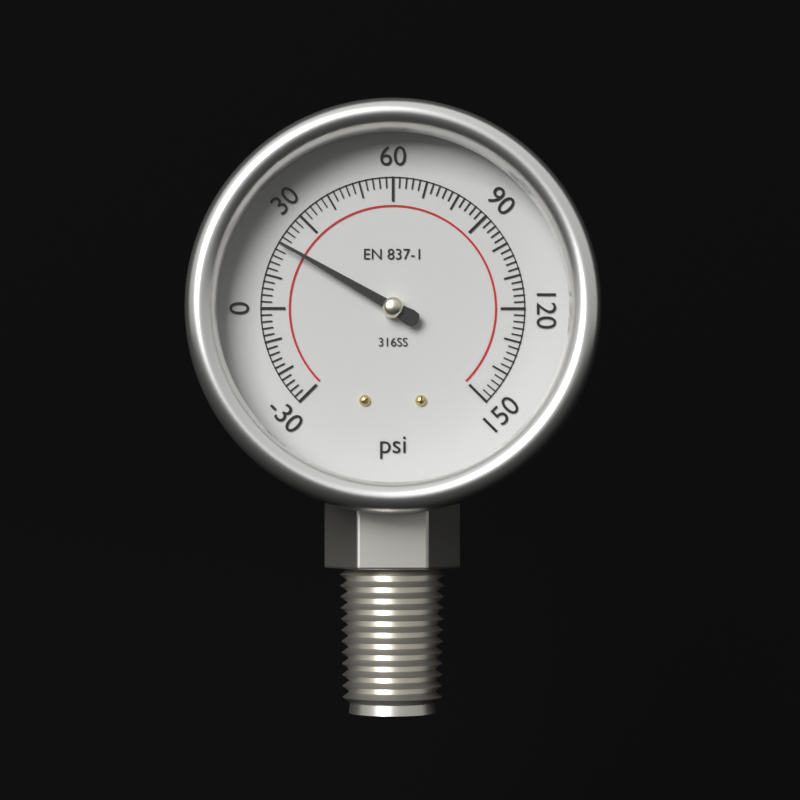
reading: 20 psi
